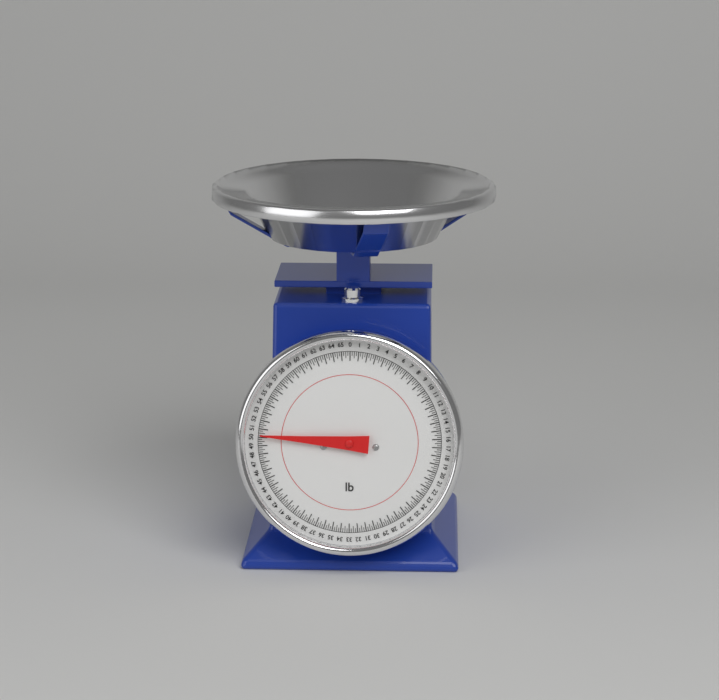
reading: 50.25 lb
